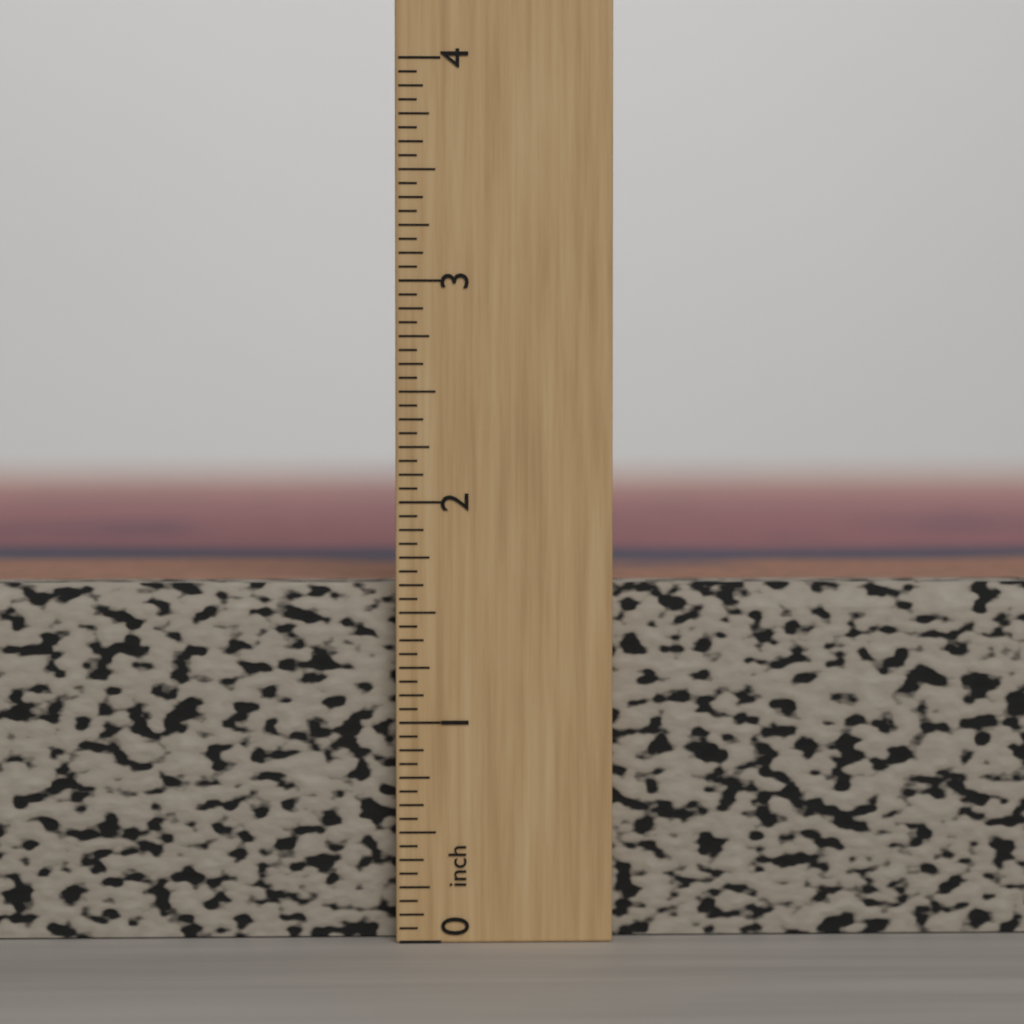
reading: 1.6250 inch
